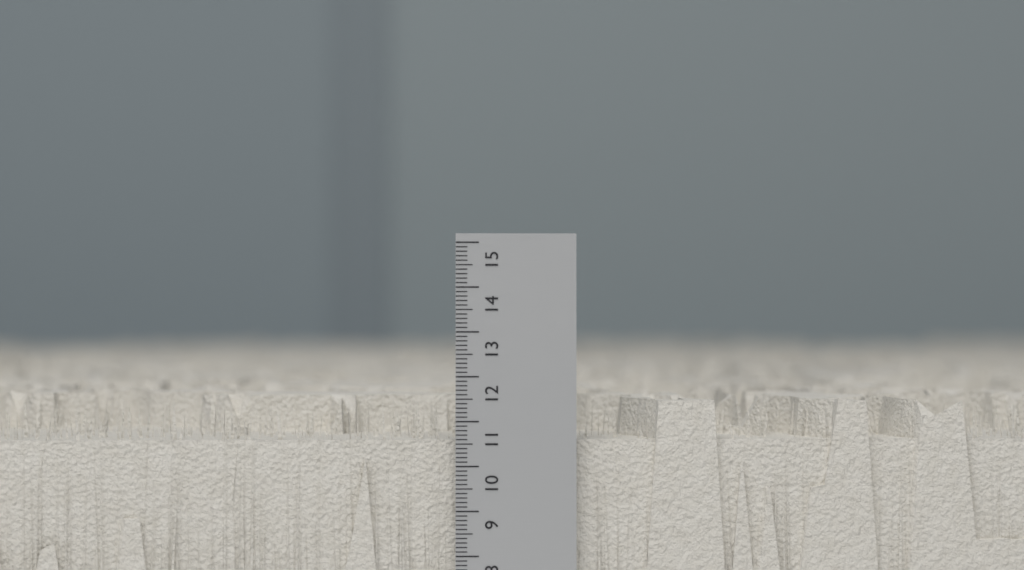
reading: 11.5 cm
